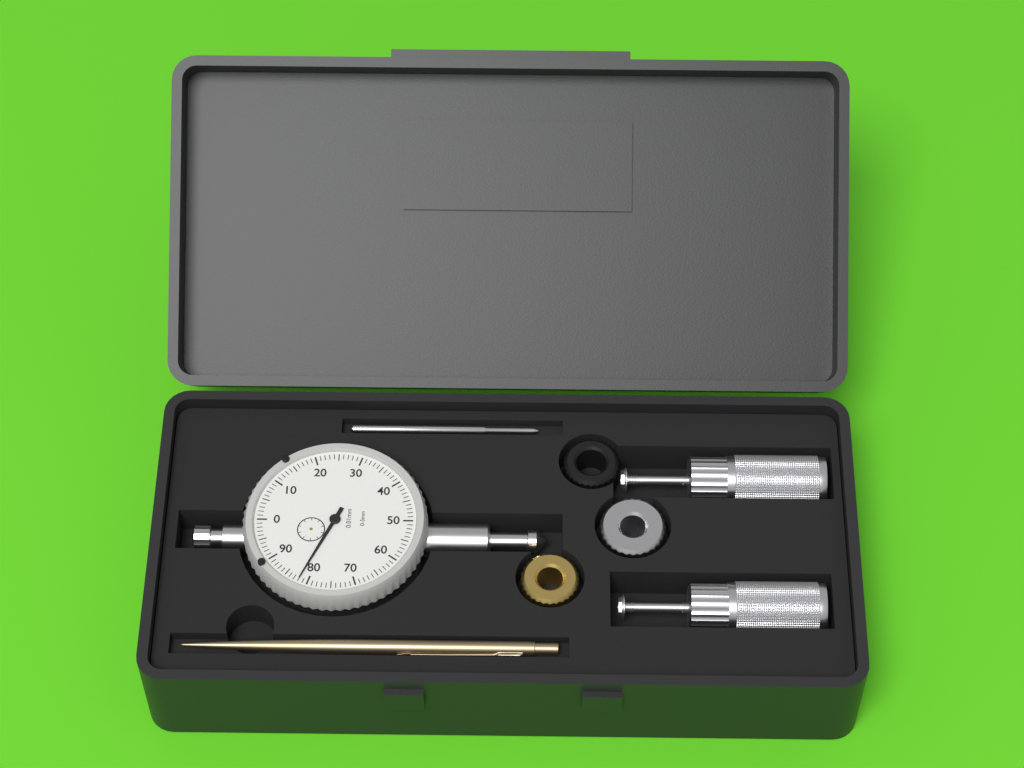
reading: 0.82 mm
